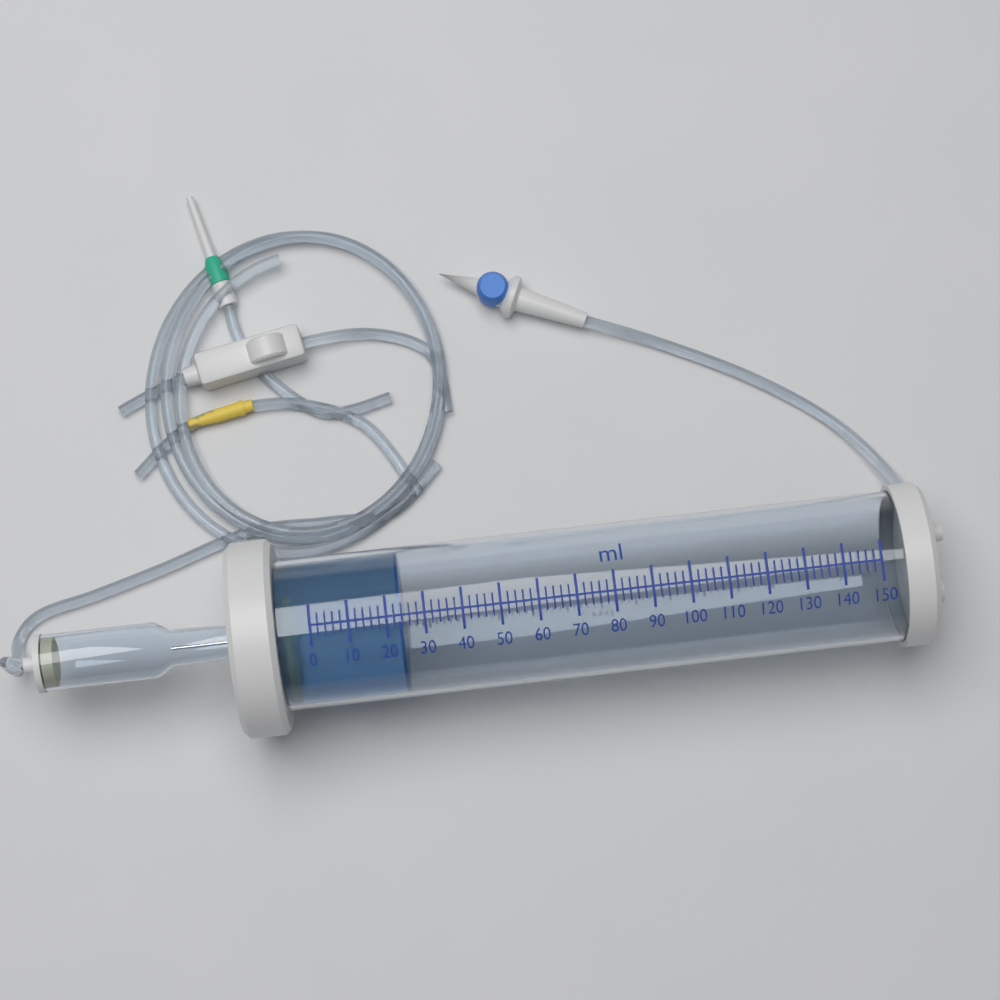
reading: 24 ml
